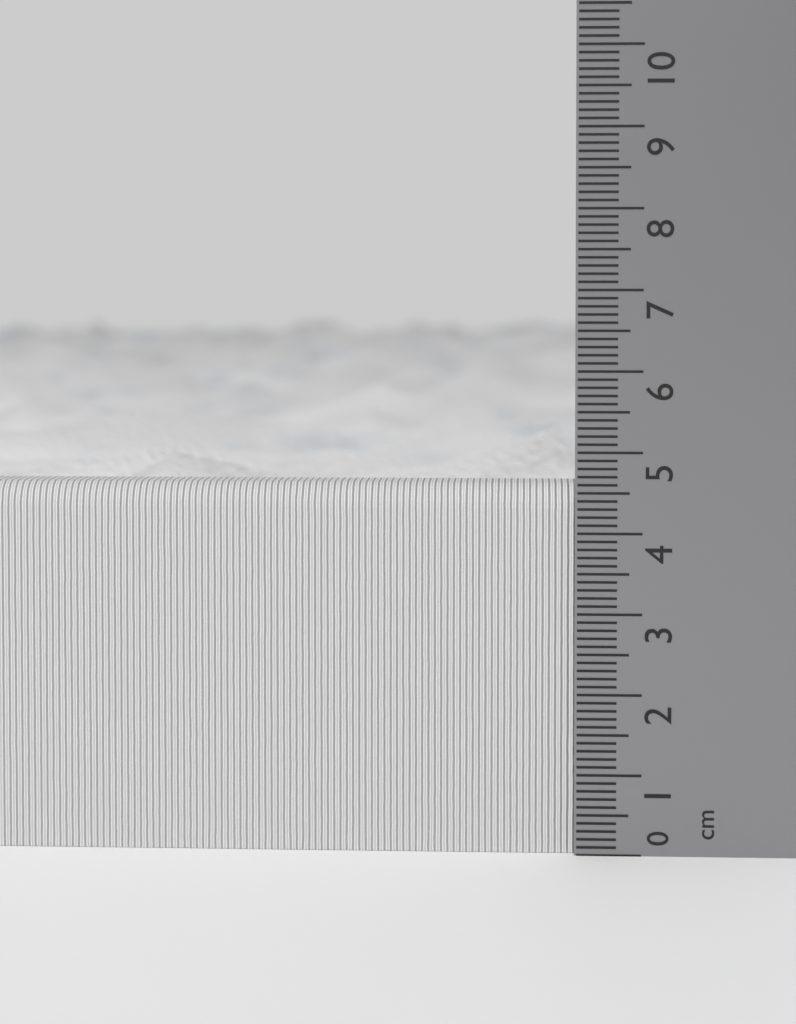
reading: 4.6 cm
